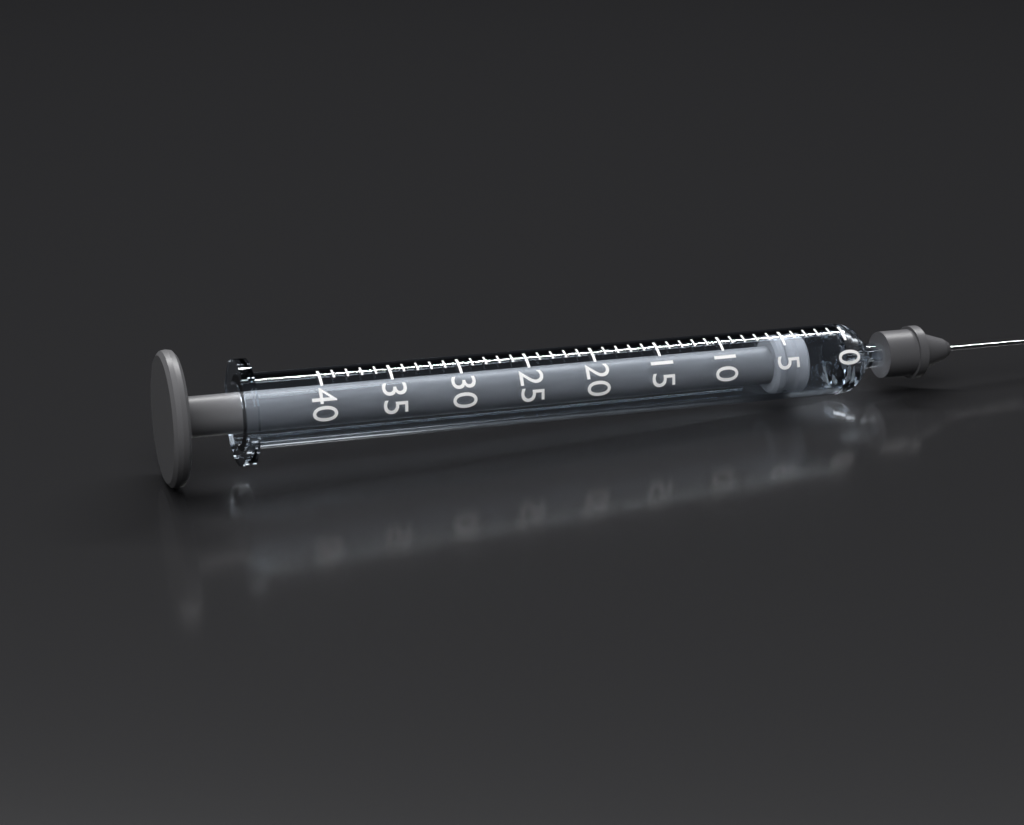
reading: 3 (no unit)
